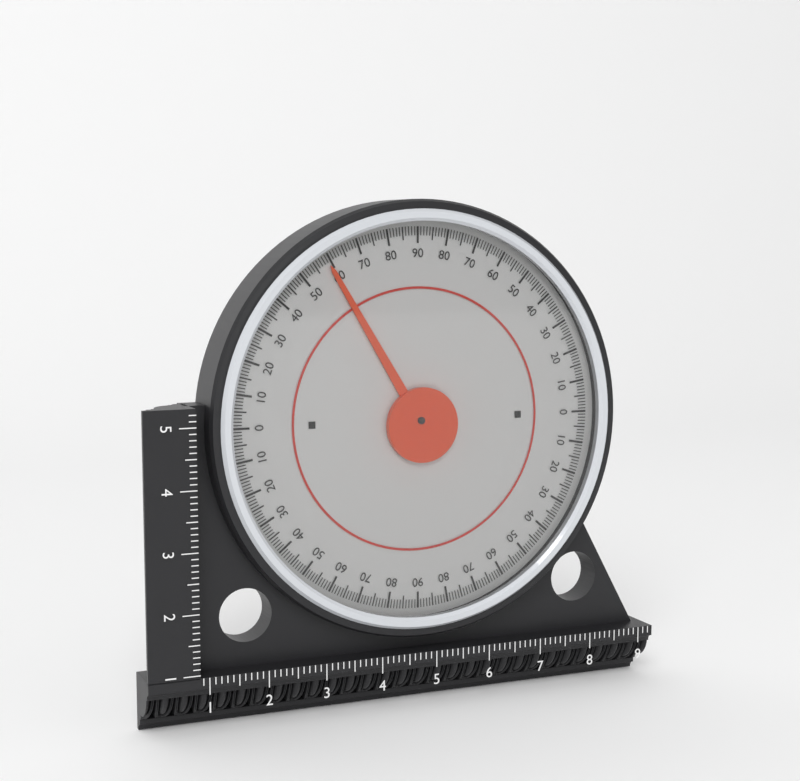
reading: 59 (no unit)
